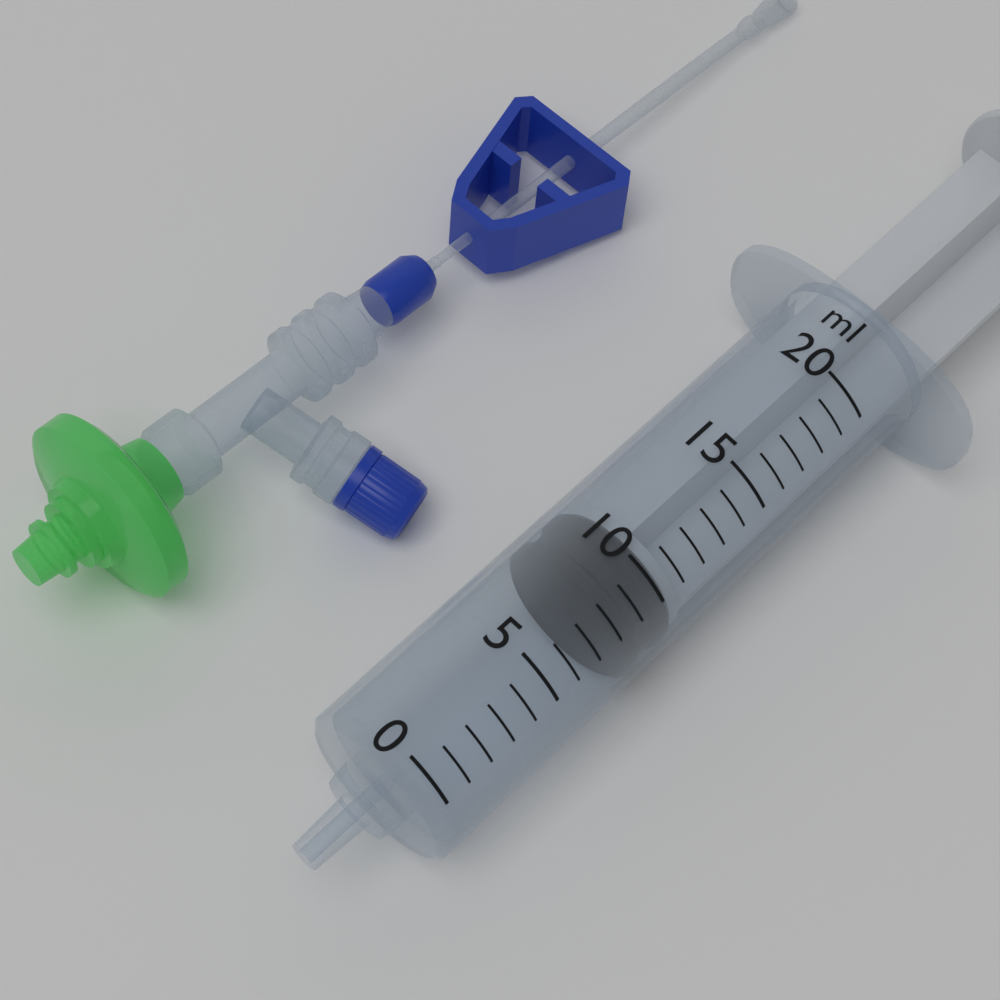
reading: 8 ml
